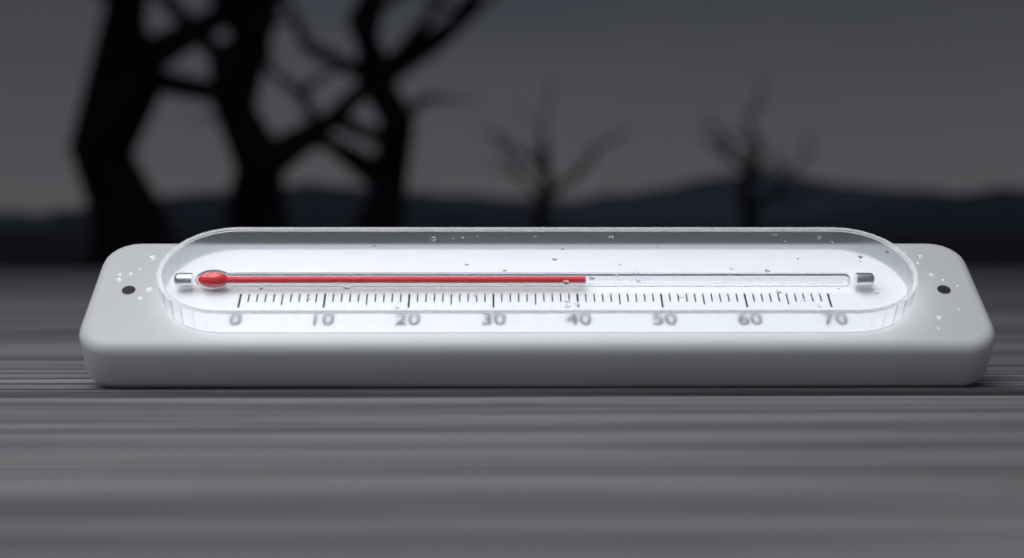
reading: 41 (no unit)
